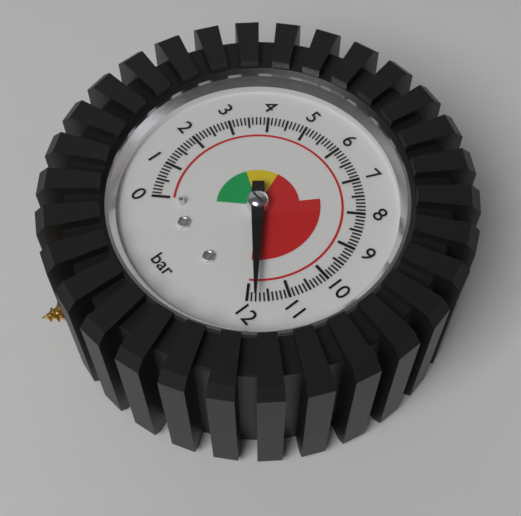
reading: 11.8 bar
